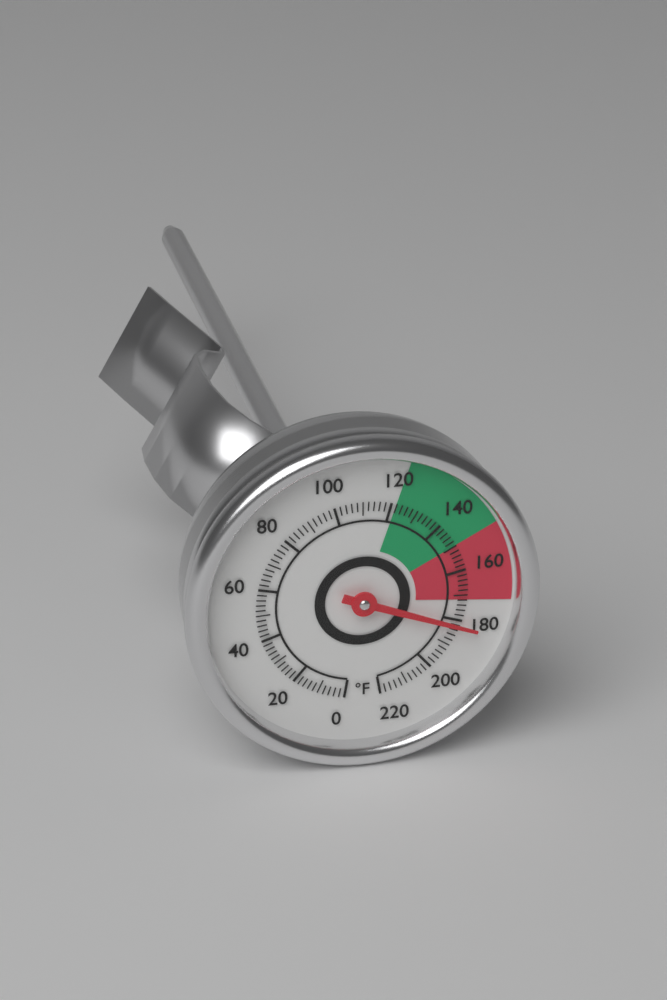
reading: 182 °F
